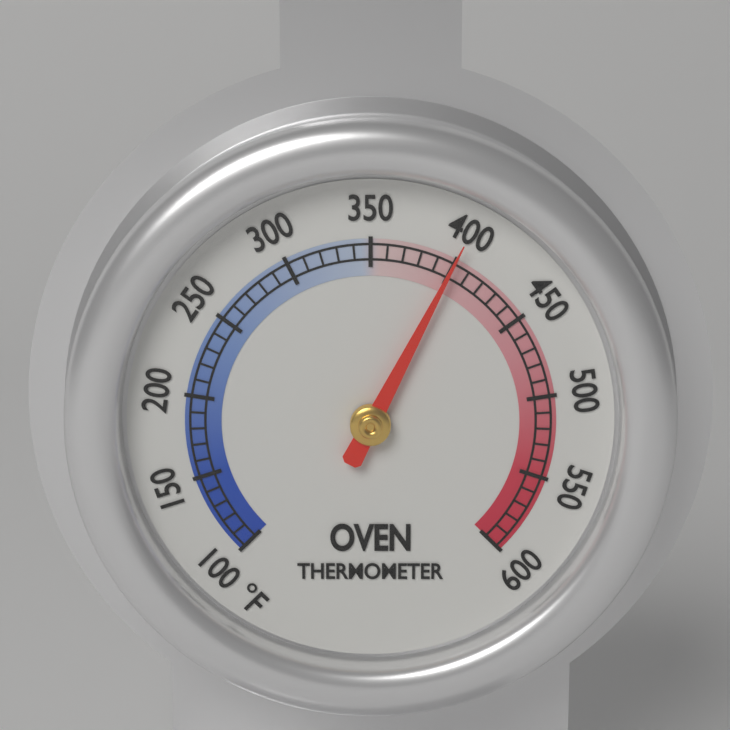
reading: 400 °F
